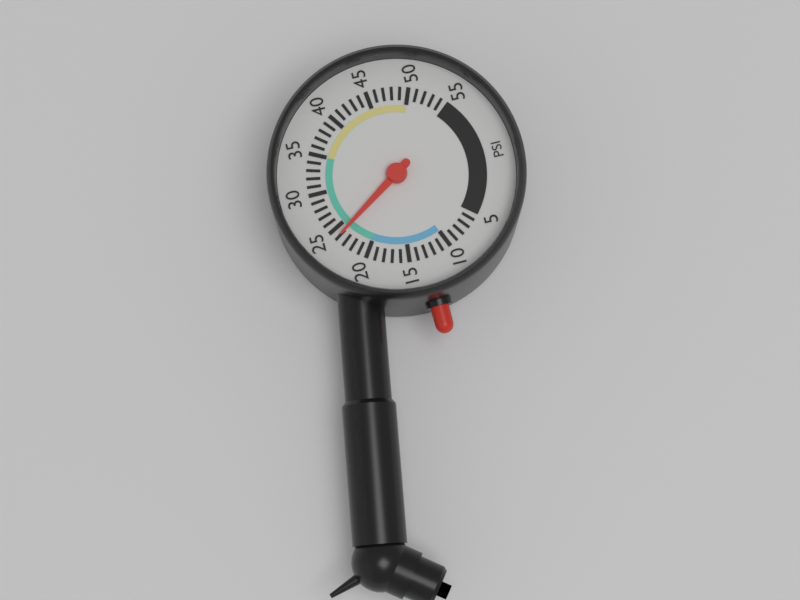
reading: 24 psi
